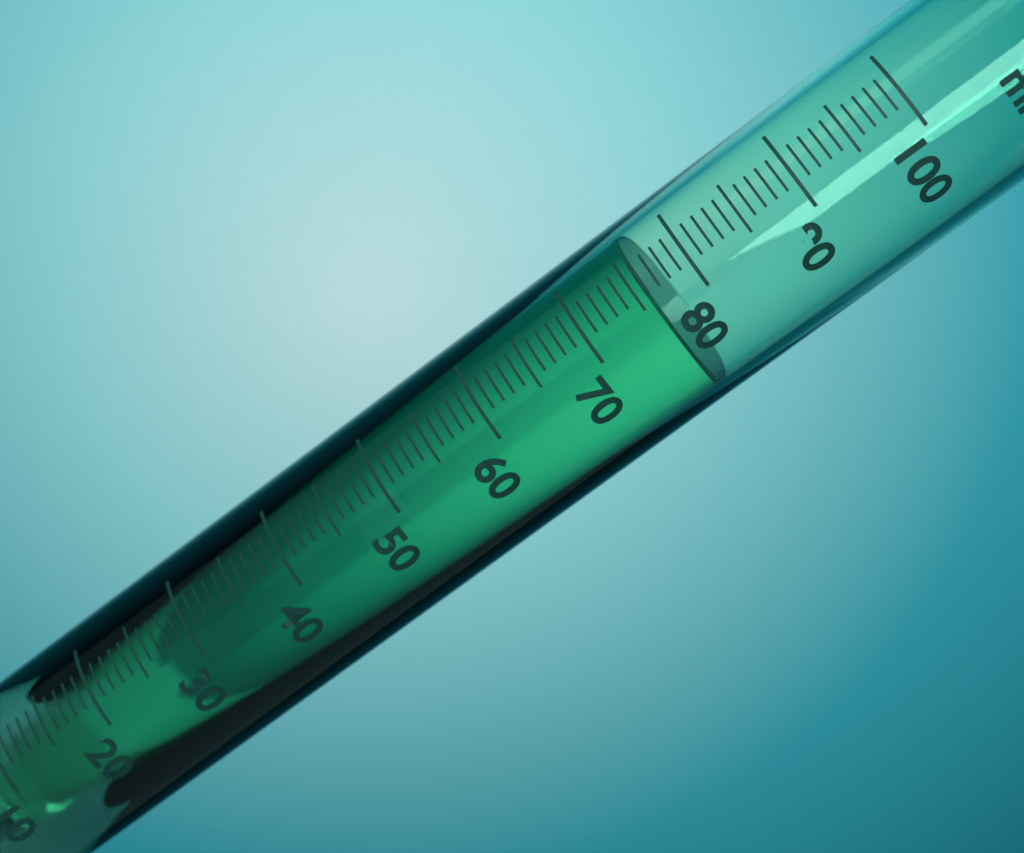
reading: 76 ml
